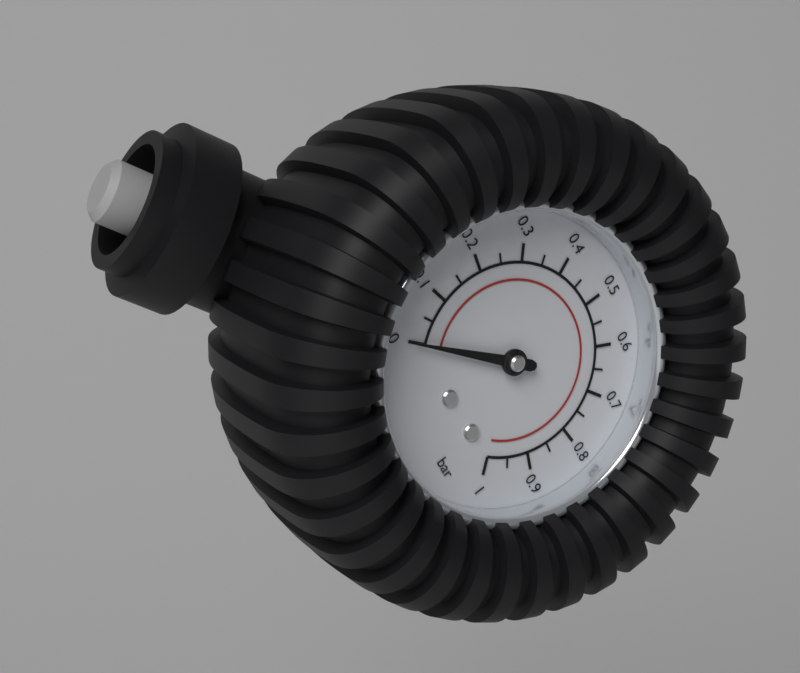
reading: 0.00 bar
